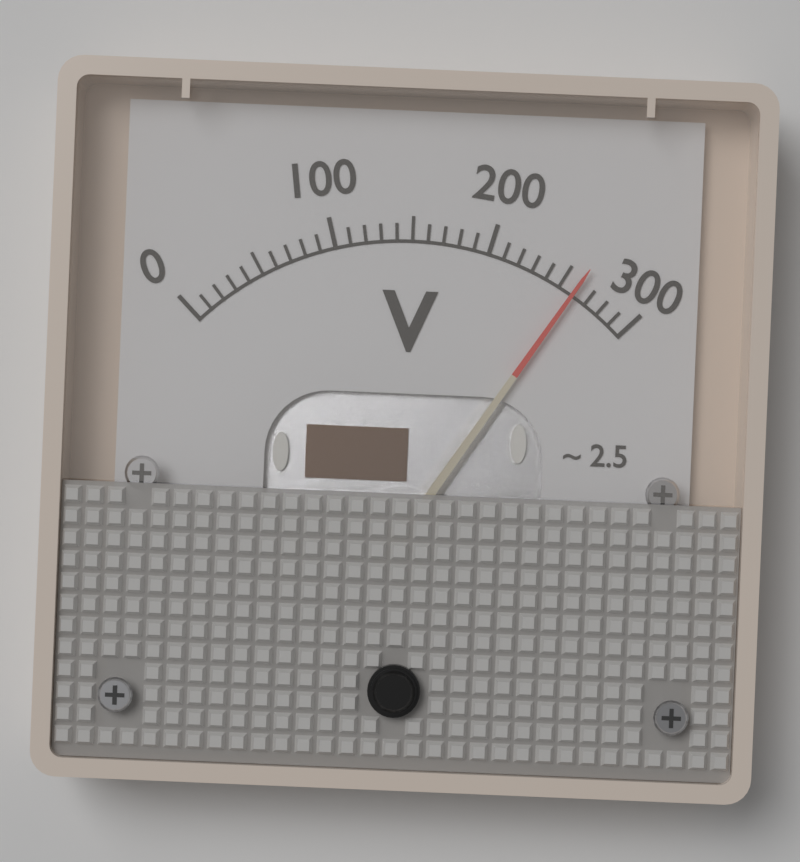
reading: 260 V
